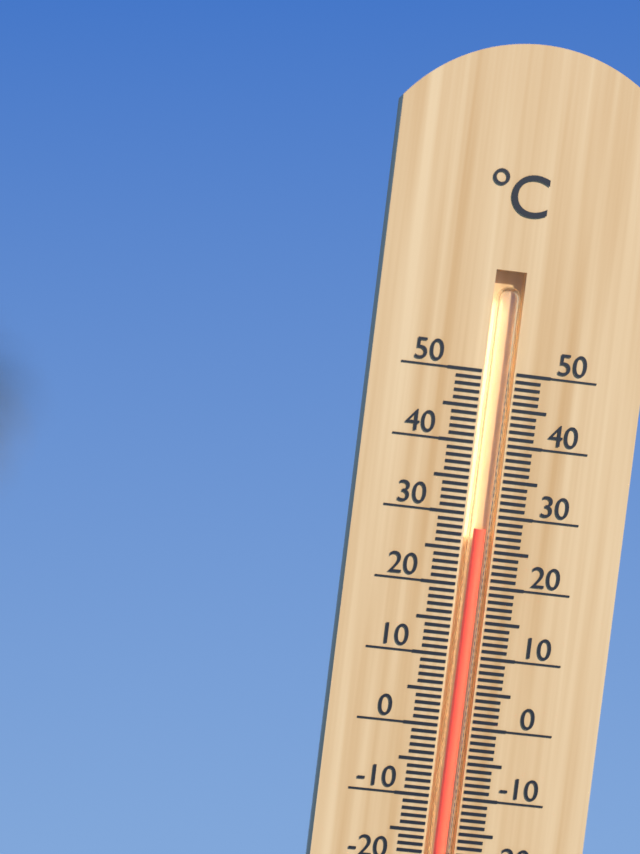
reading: 28 °C
